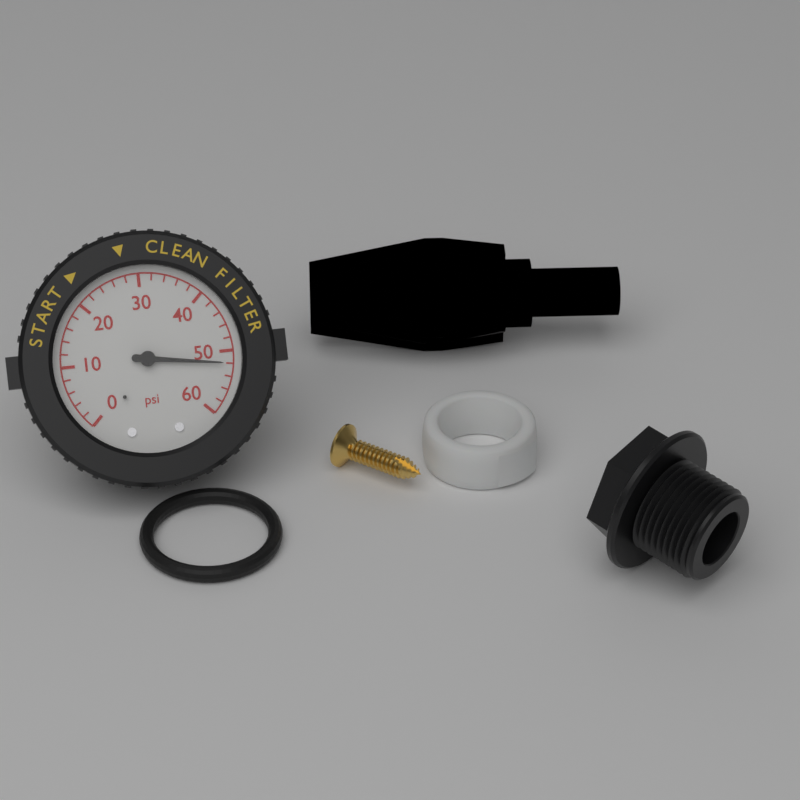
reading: 52 psi
